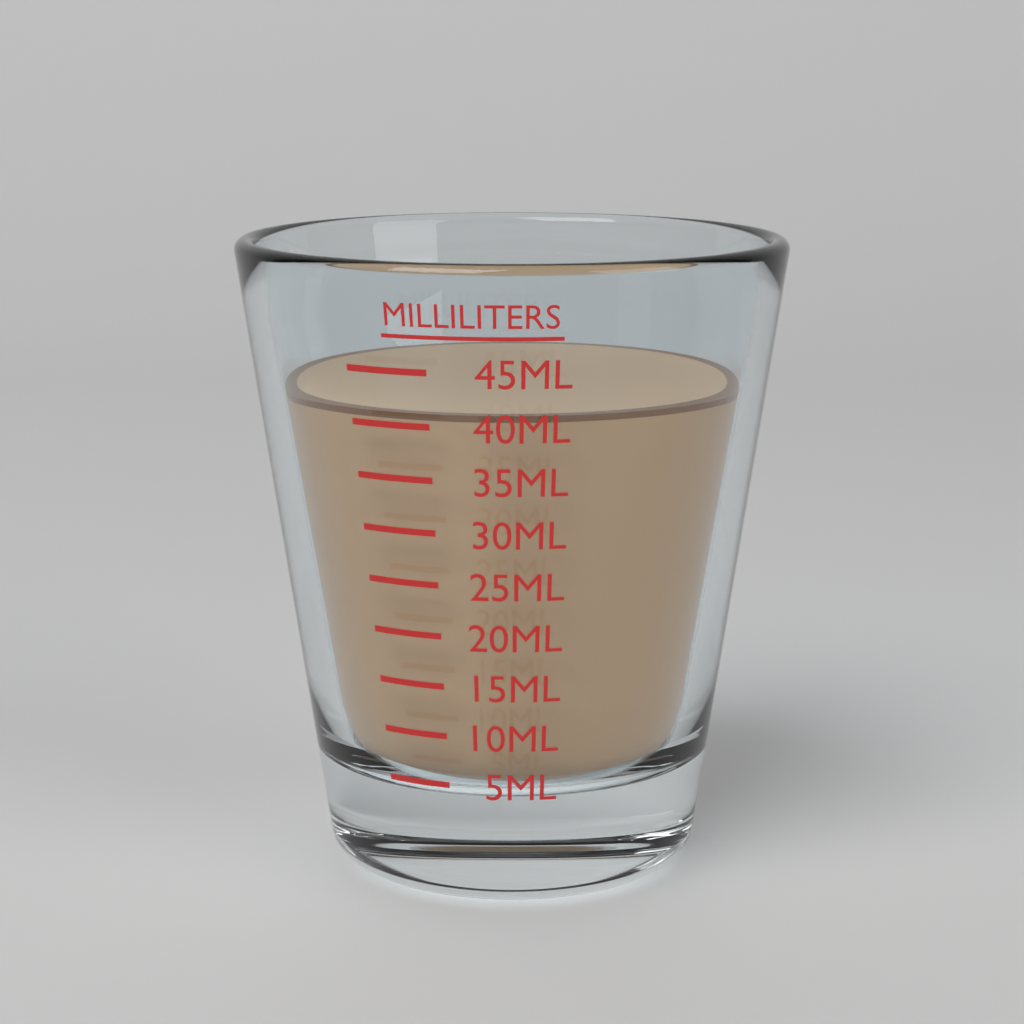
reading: 41 ml
